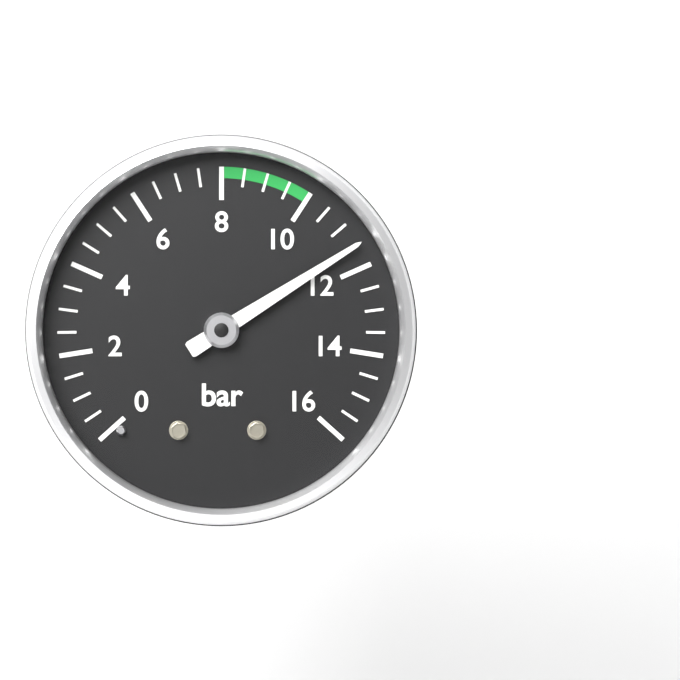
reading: 11.5 bar
